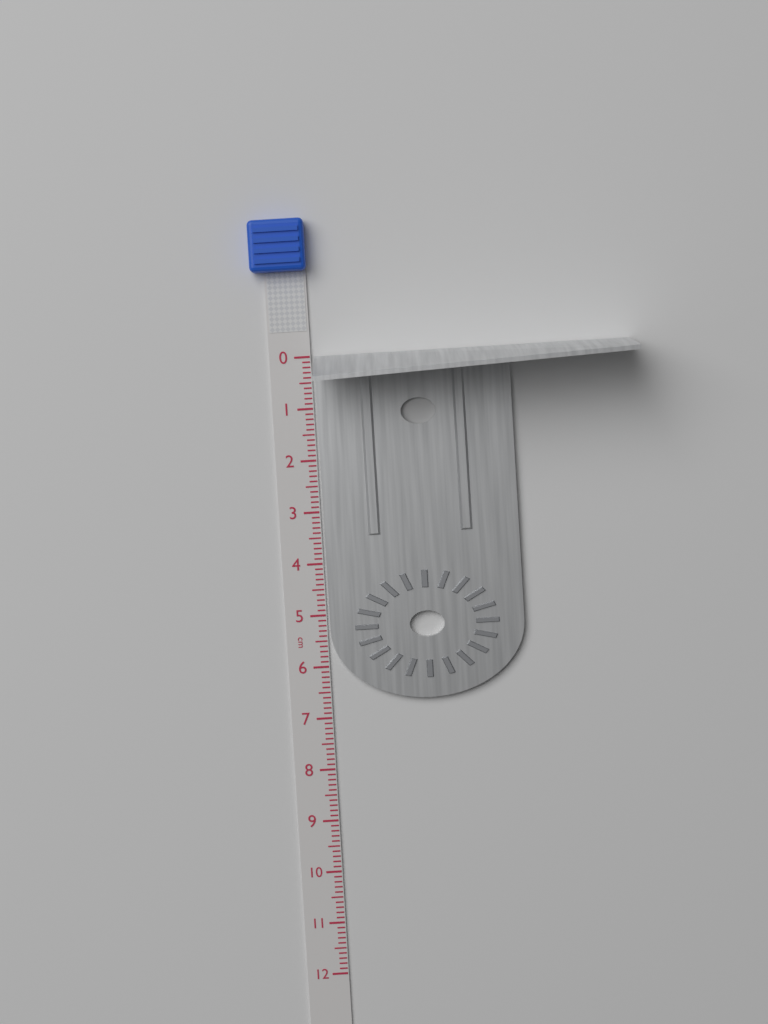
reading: 6.7 cm
